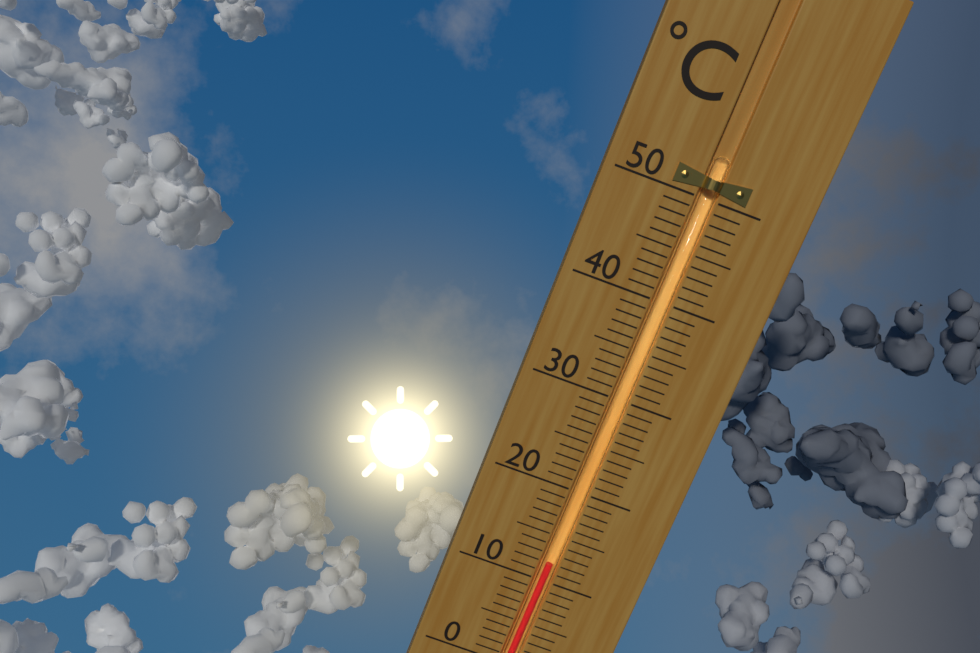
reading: 12 °C
